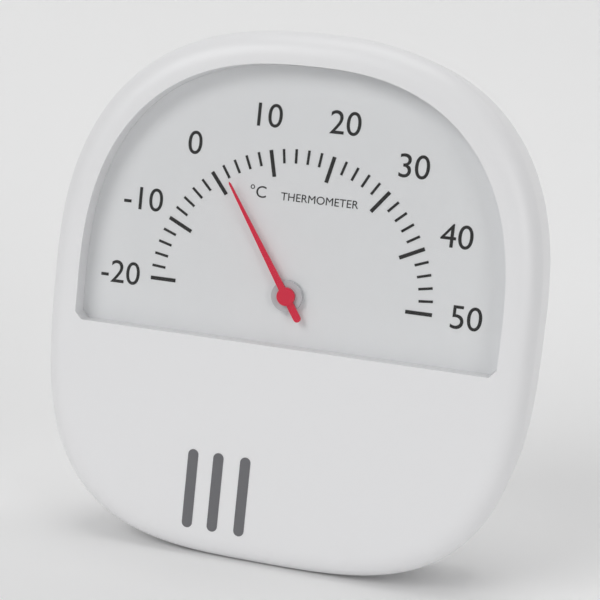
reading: 2 °C
